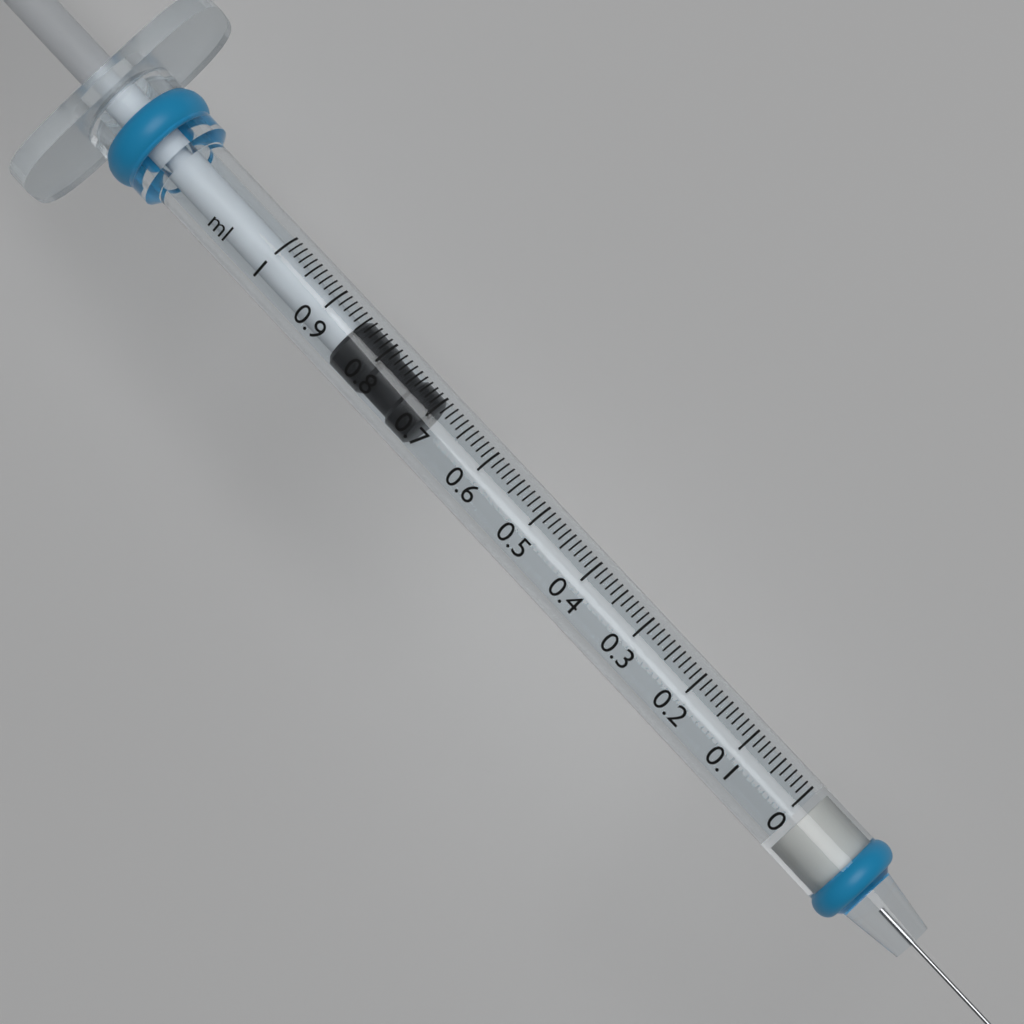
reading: 0.70 ml
